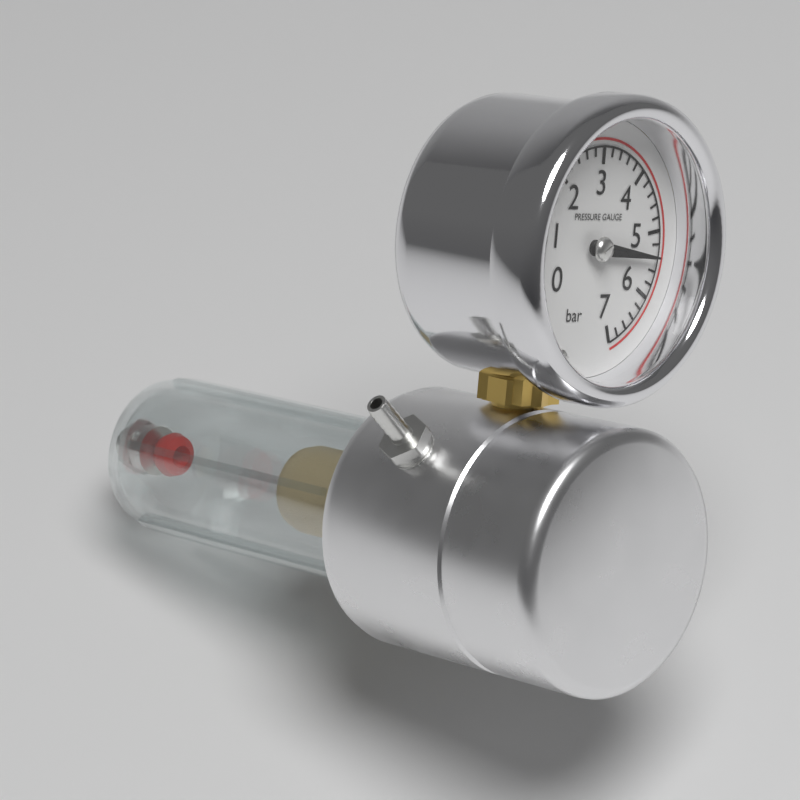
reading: 5.4 bar
